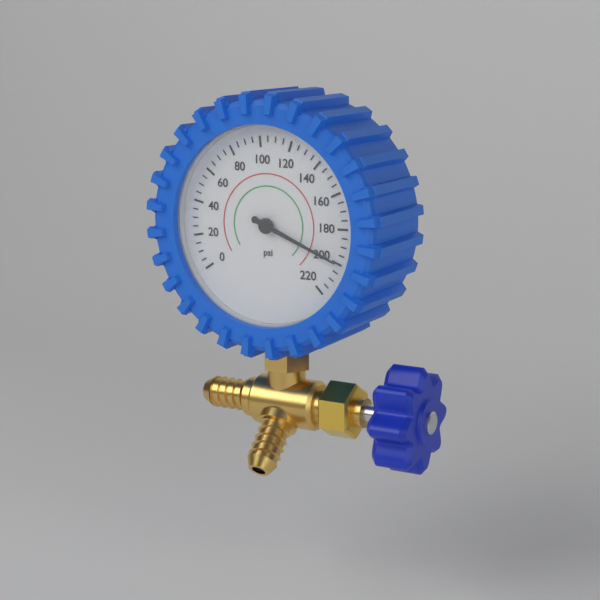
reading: 200 psi
